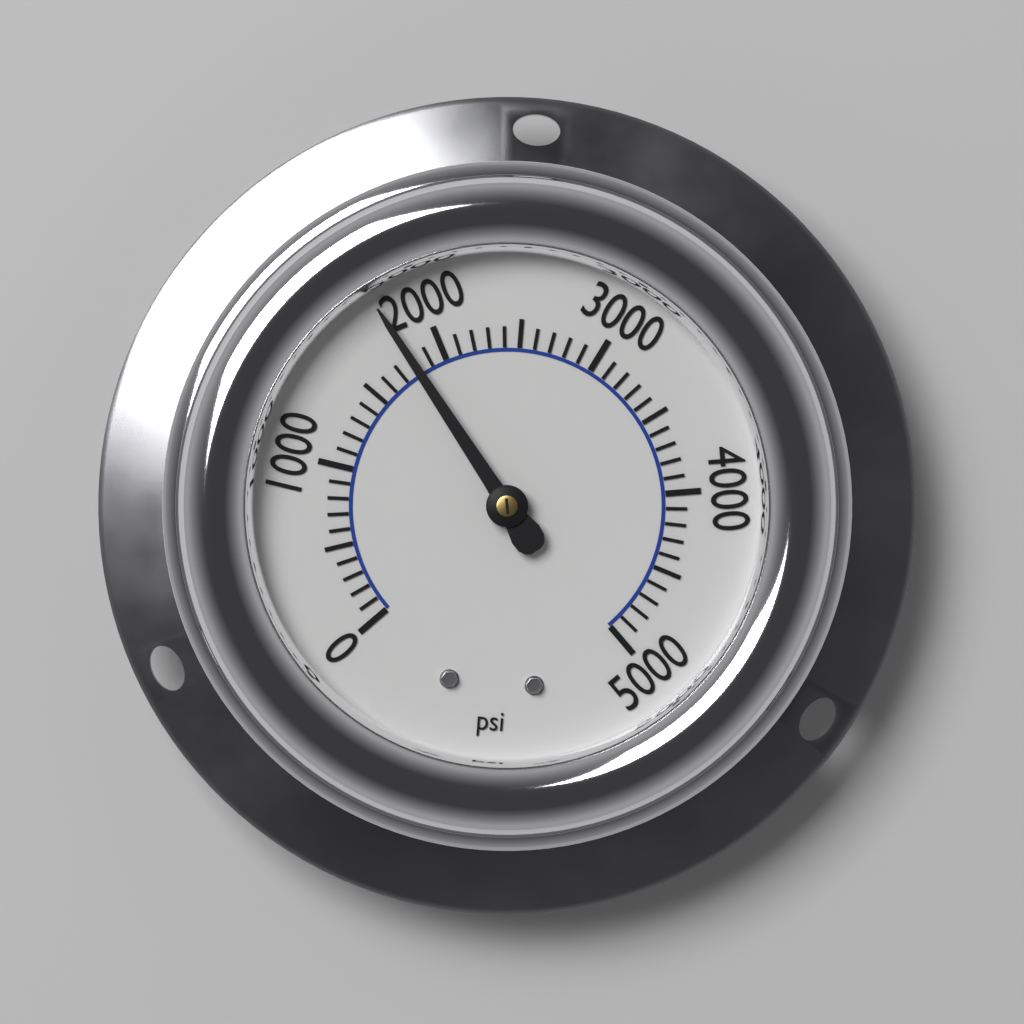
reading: 1800 psi
